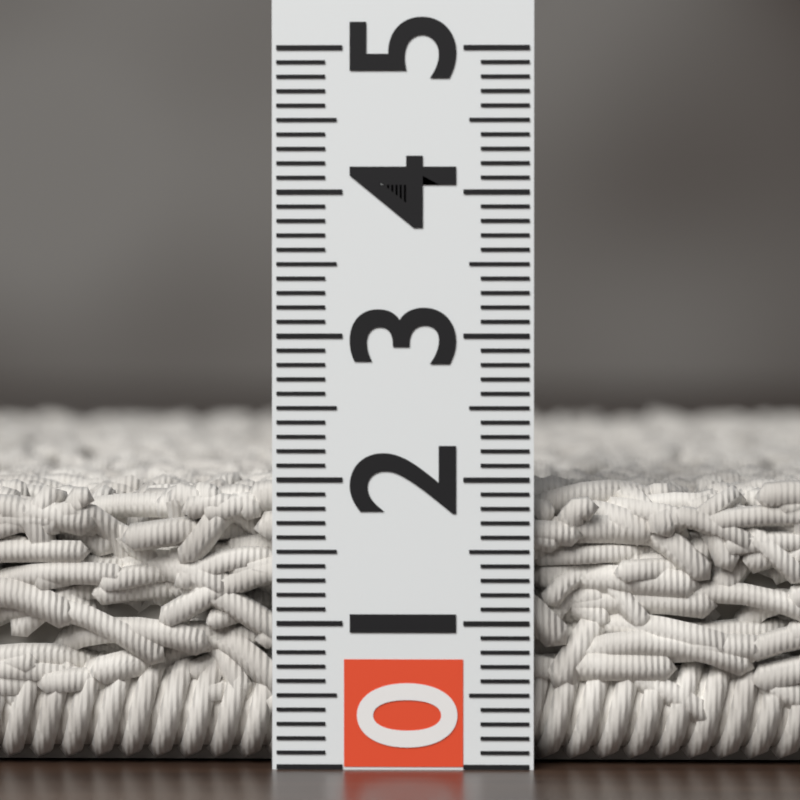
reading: 2.0 (no unit)
